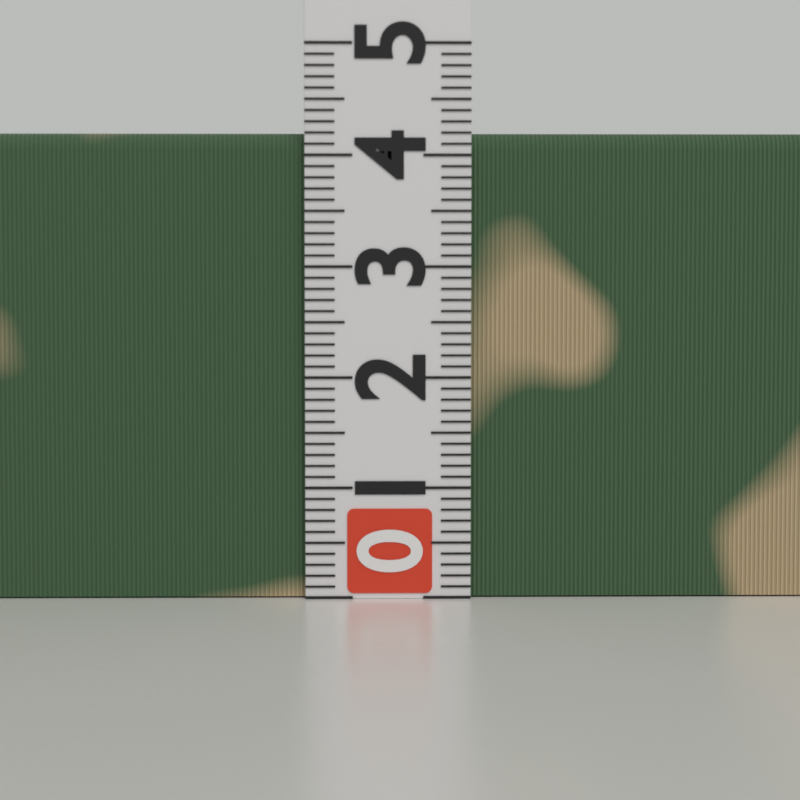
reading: 4.2 (no unit)
